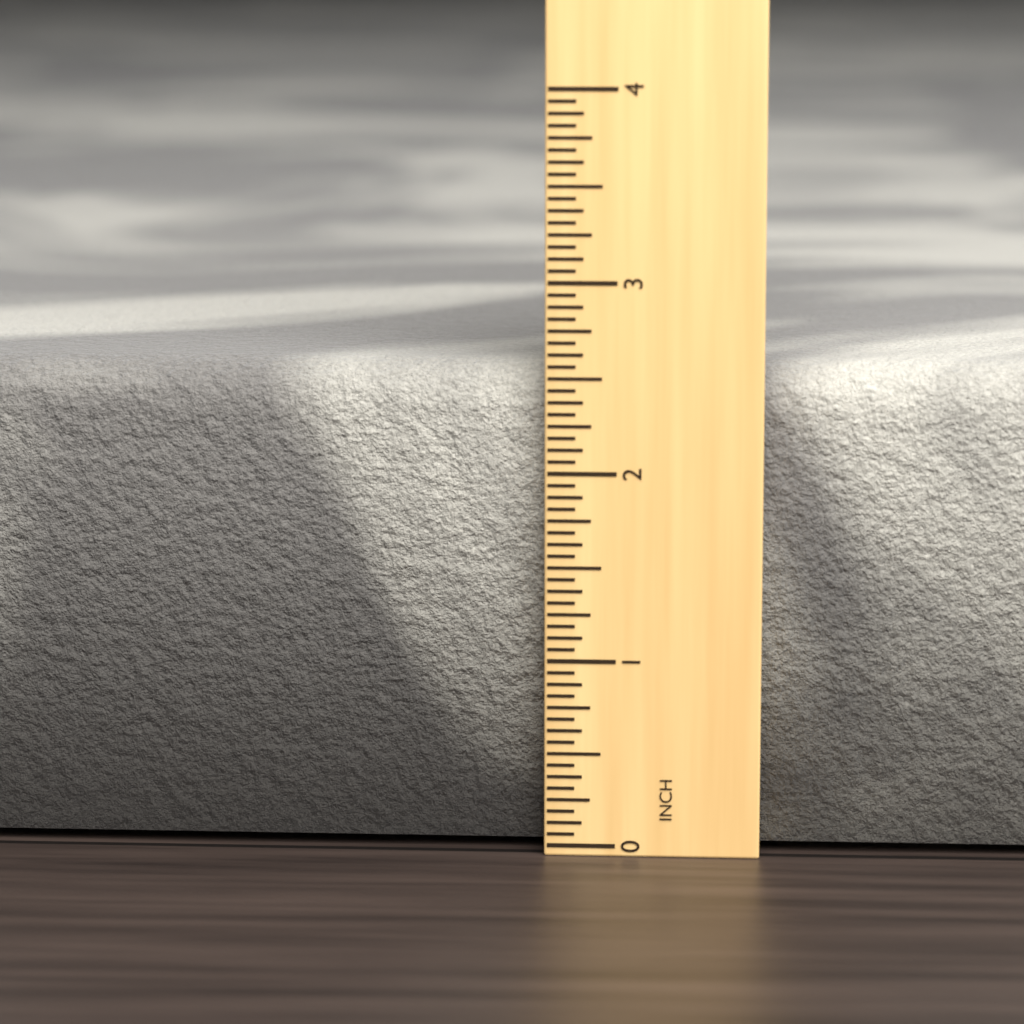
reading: 2.5625 in
